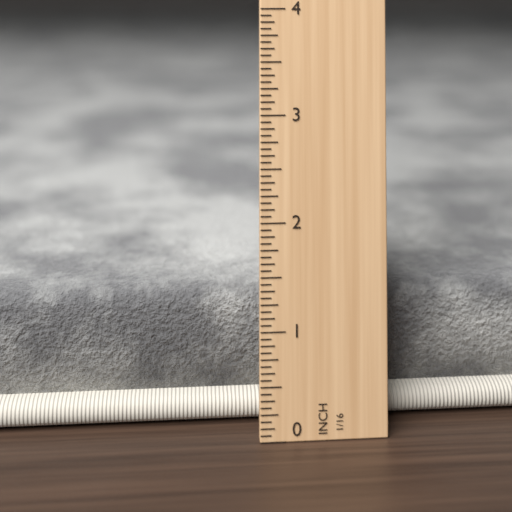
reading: 1.2500 in
